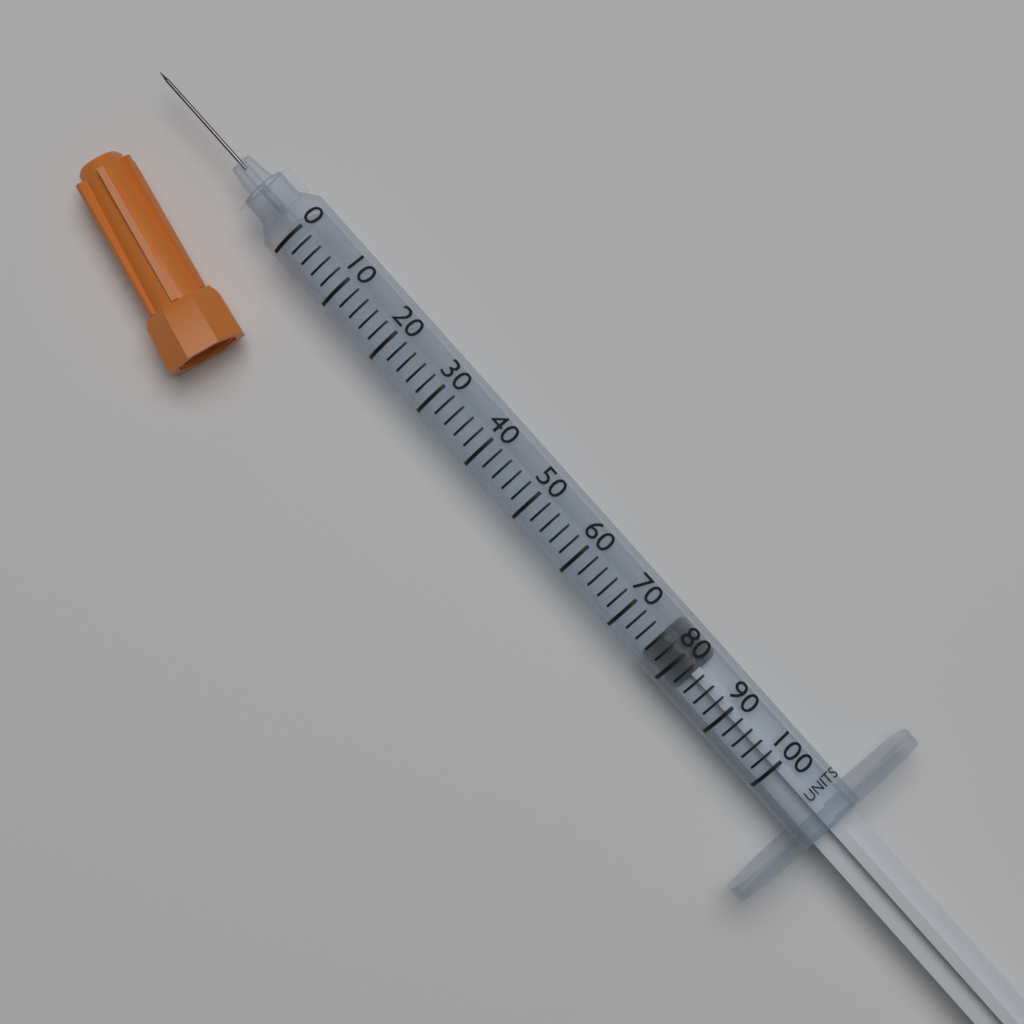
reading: 76 units
